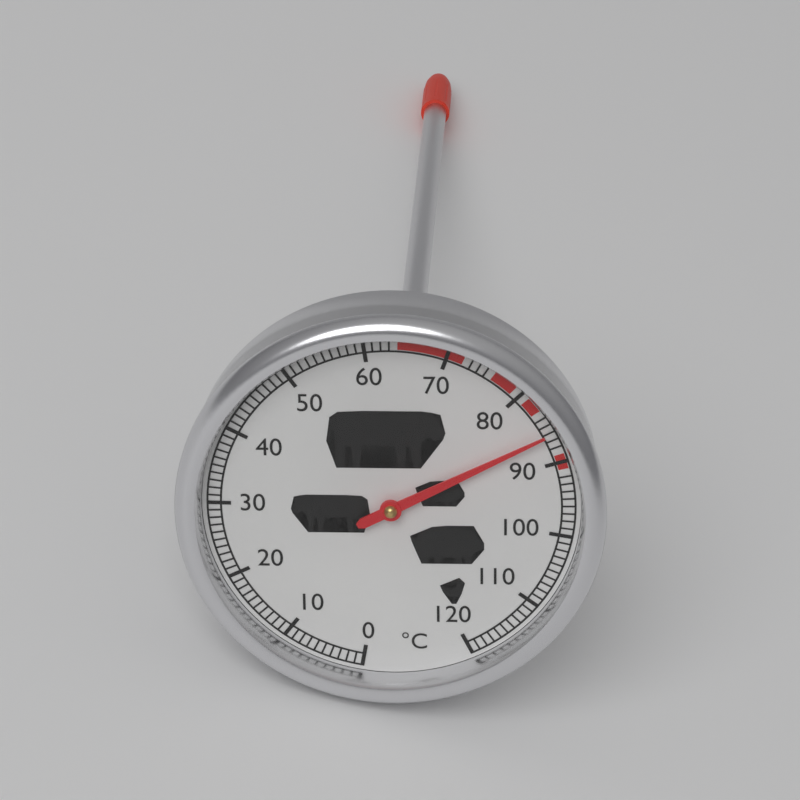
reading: 86 °C
